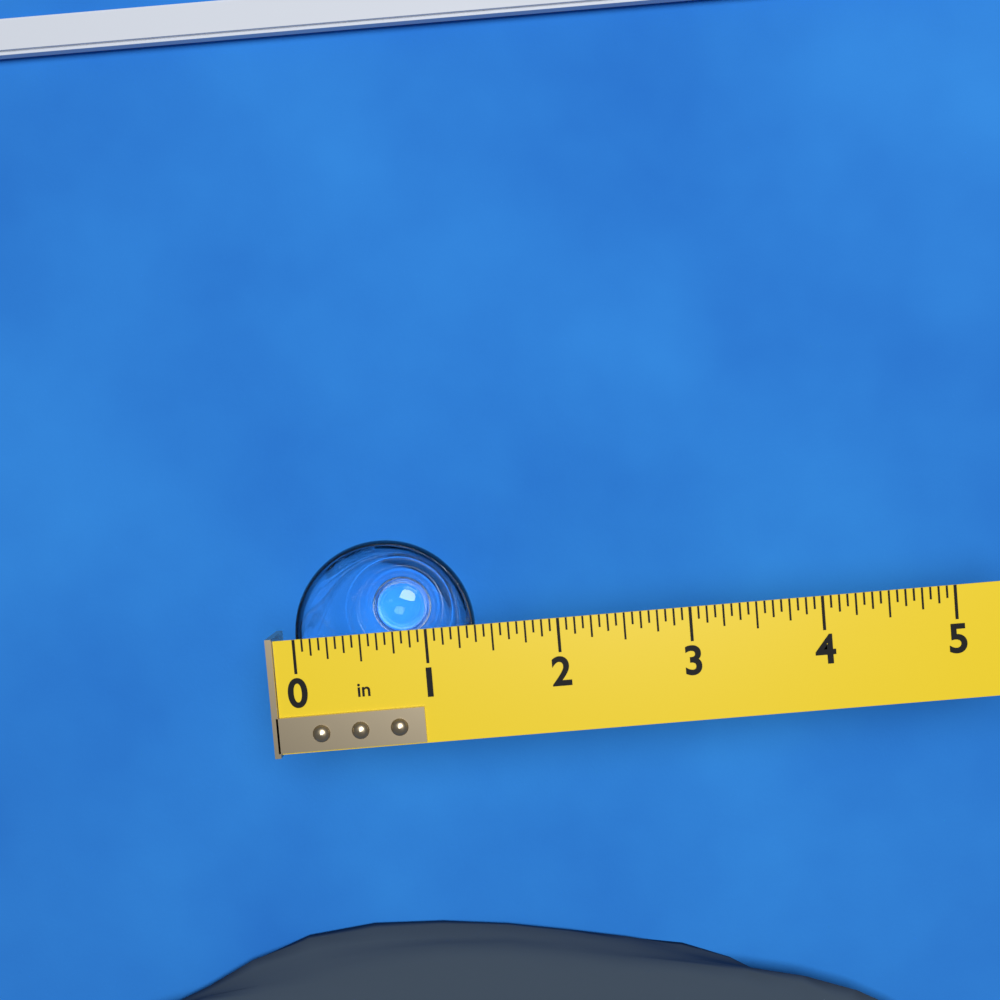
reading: 1.3750 in
